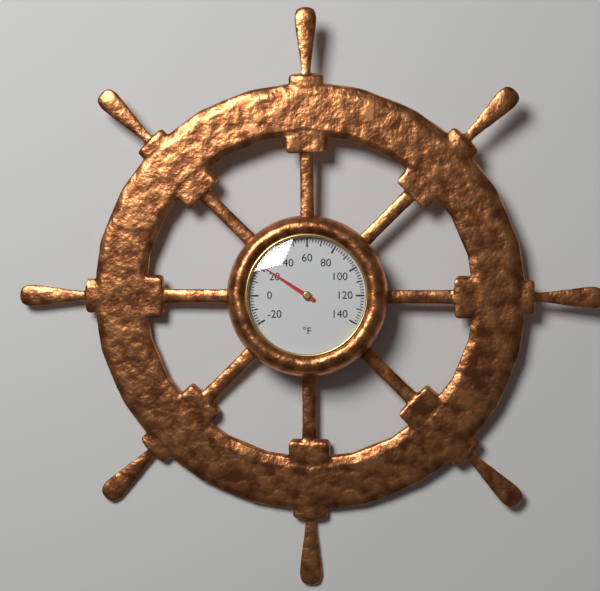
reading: 22 °F
